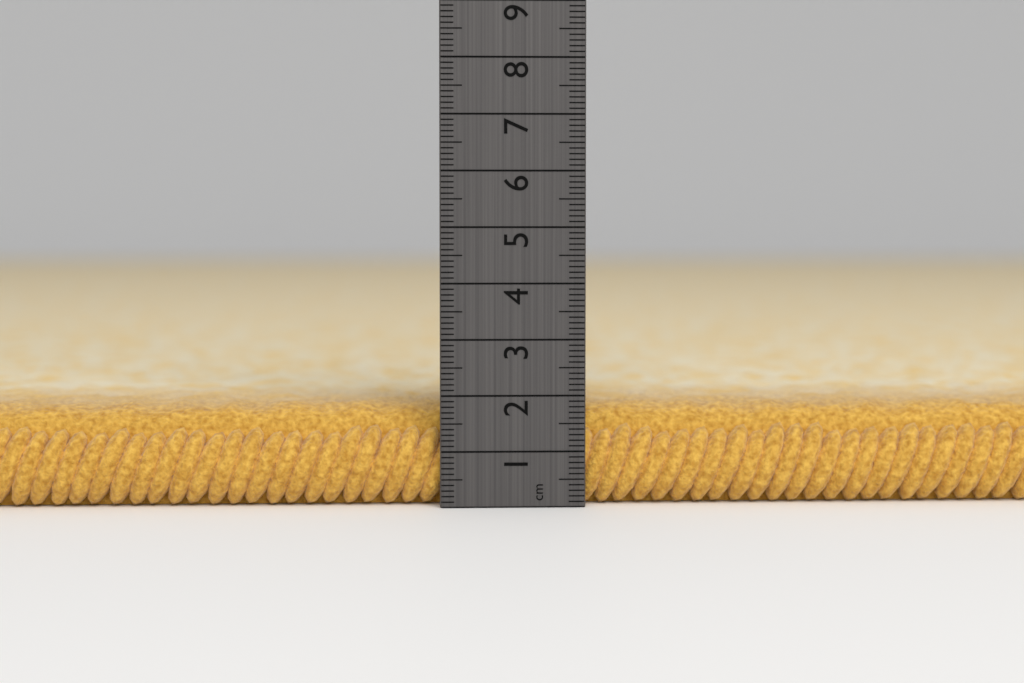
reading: 1.8 cm
